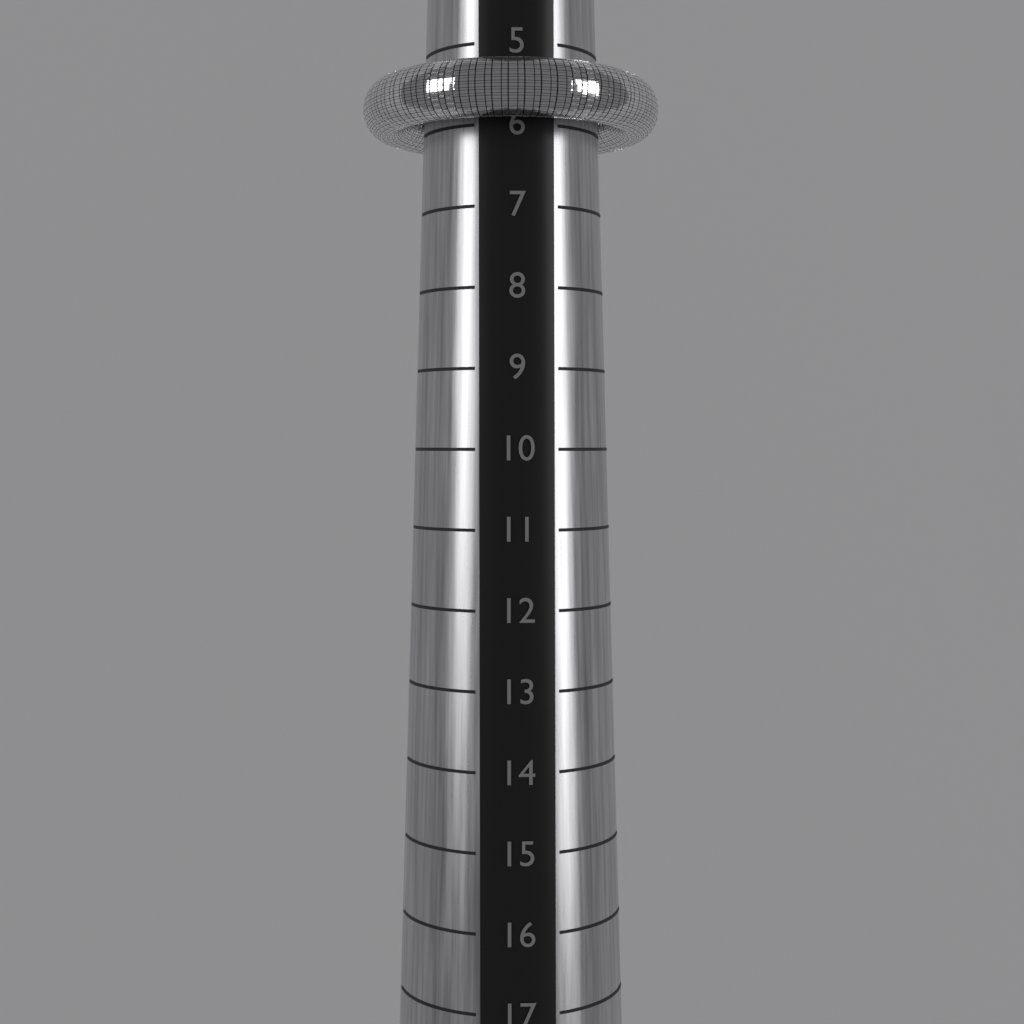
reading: 6 (no unit)
